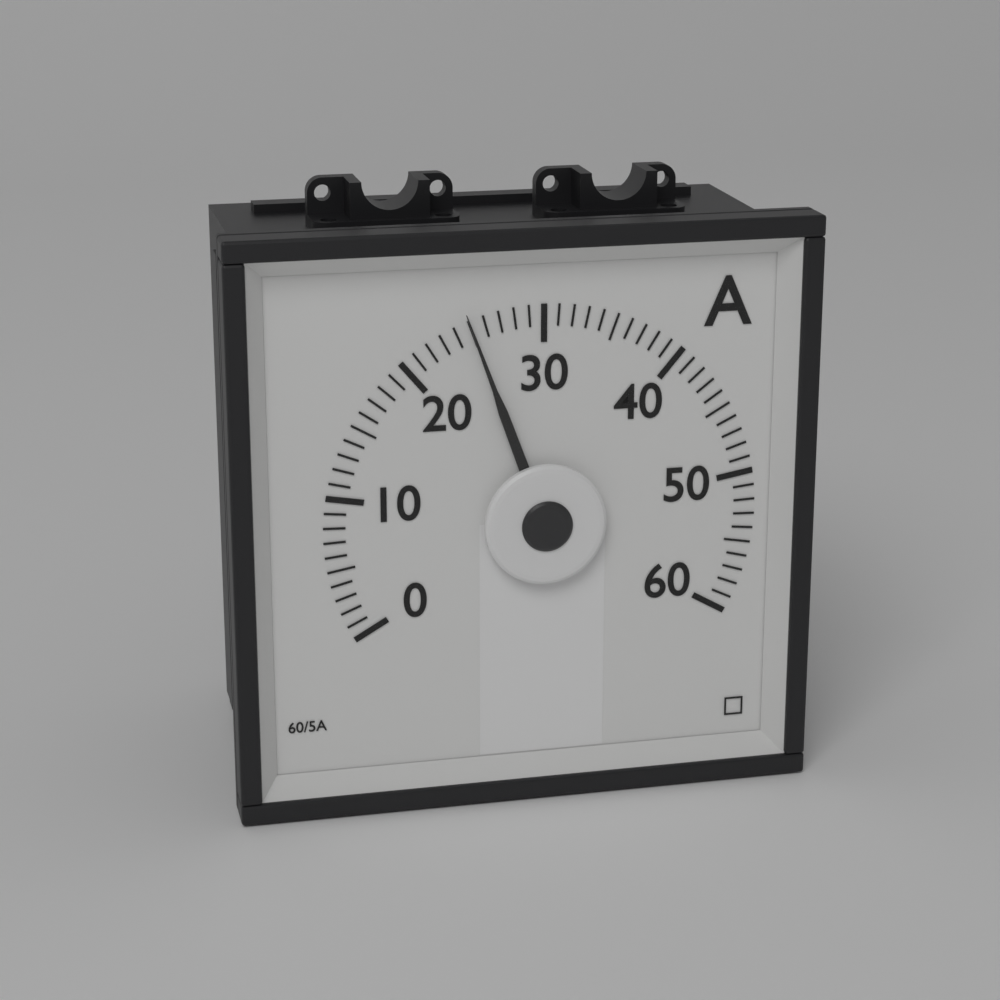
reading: 25 A
